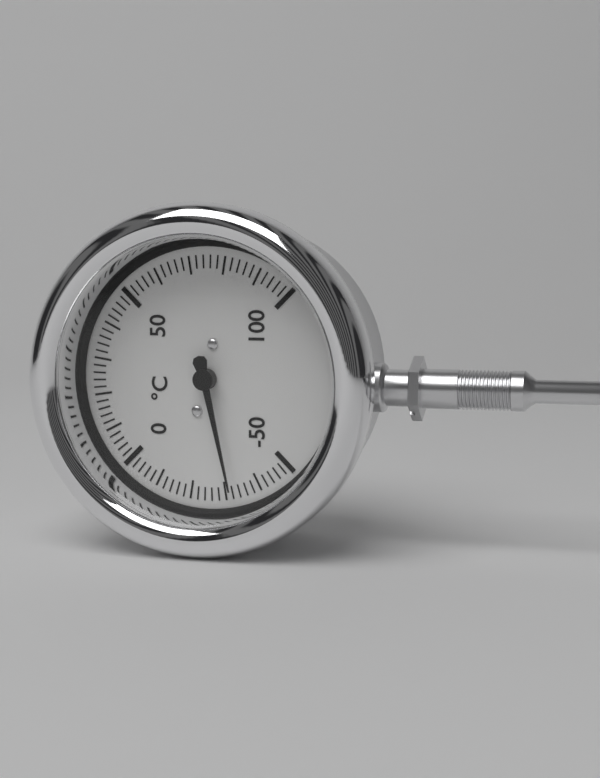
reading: -32 °C
